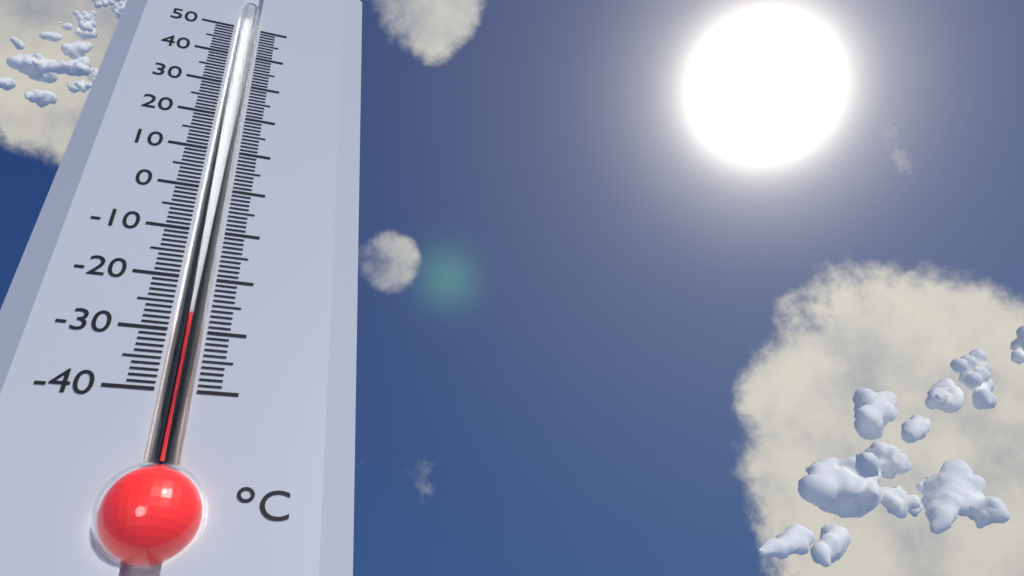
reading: -27 °C
